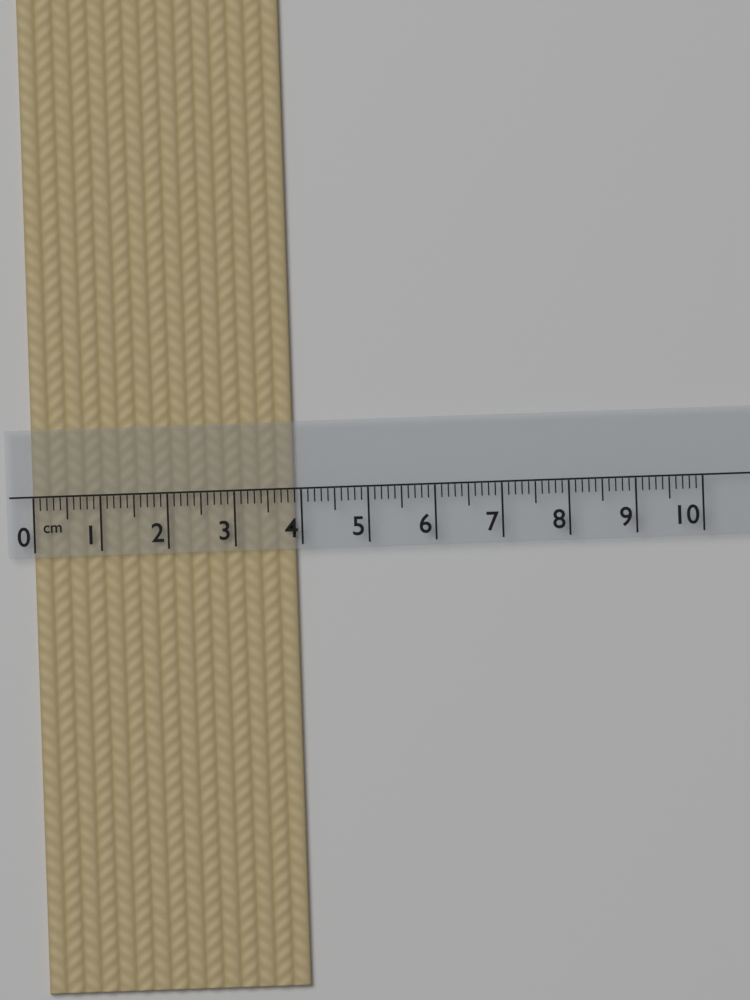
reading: 3.9 cm
